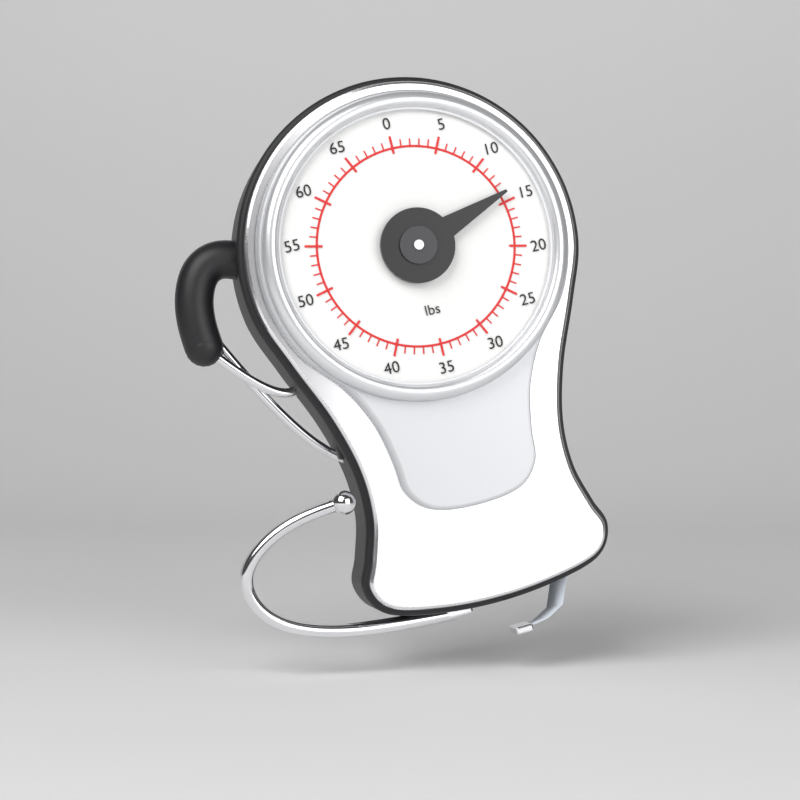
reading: 14 lbs
